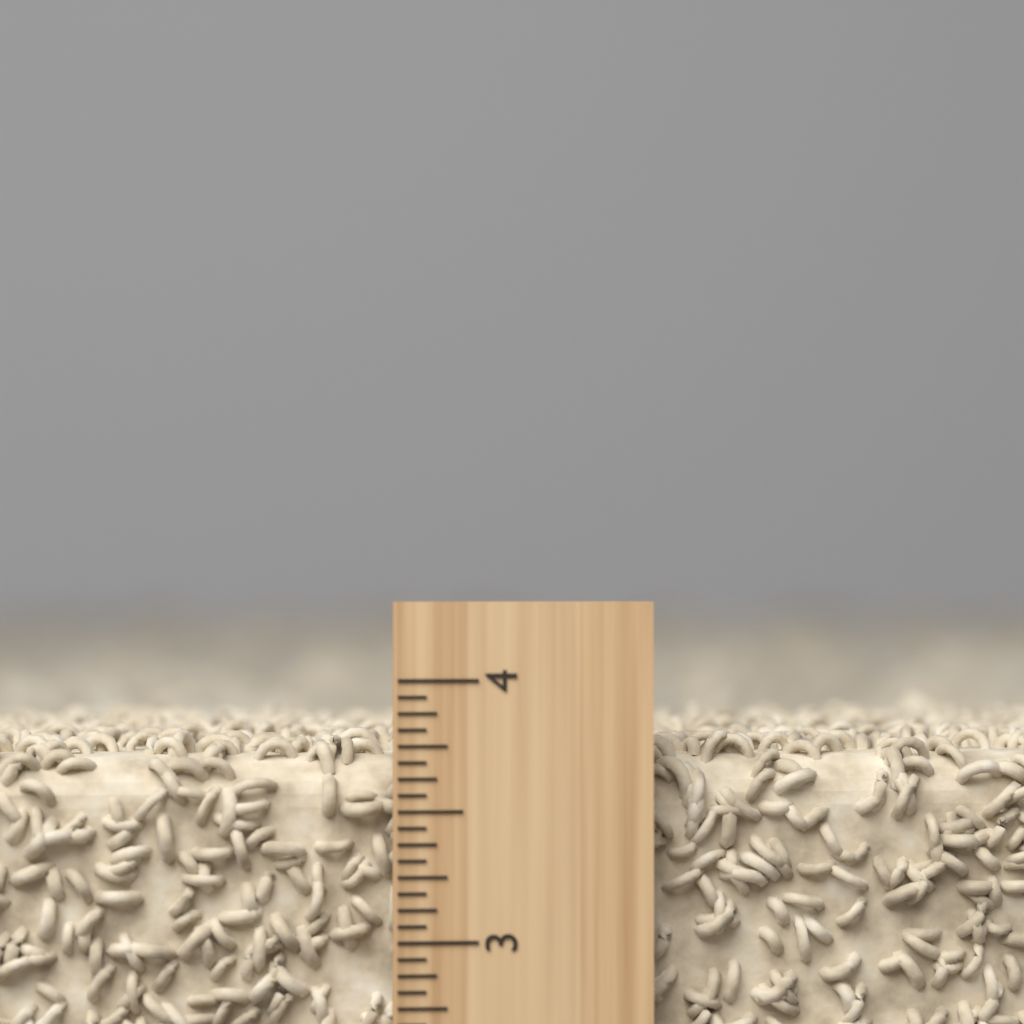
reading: 3.8125 inch
